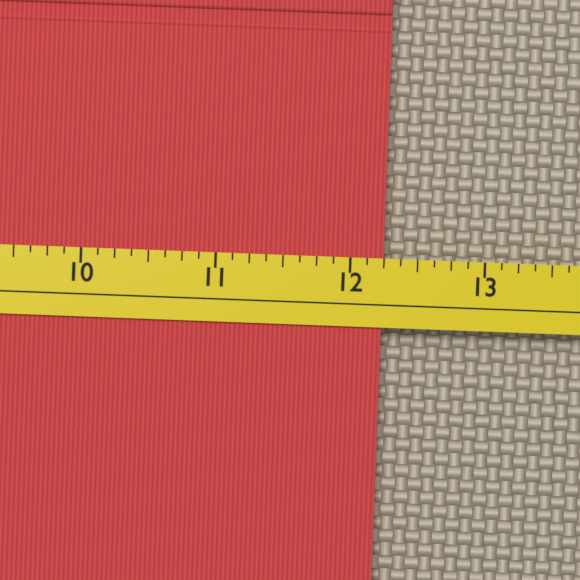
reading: 12.250 (no unit)
